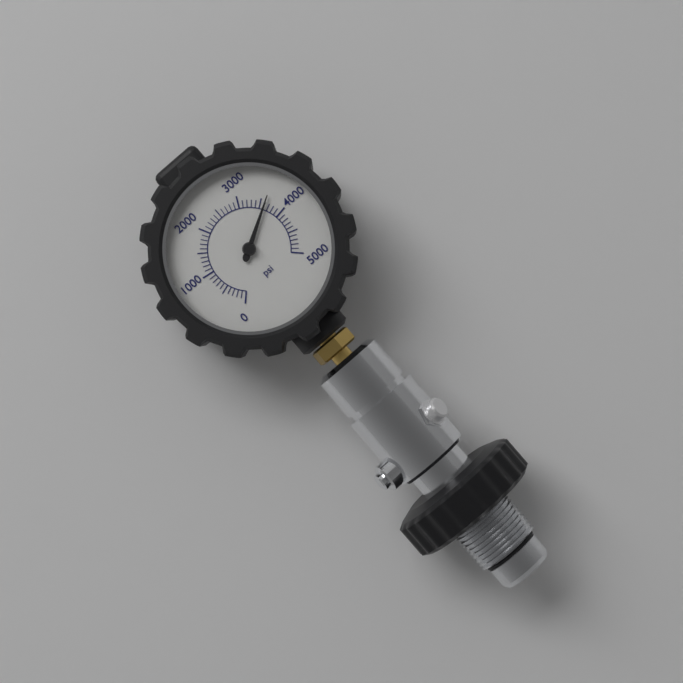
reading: 3600 psi
